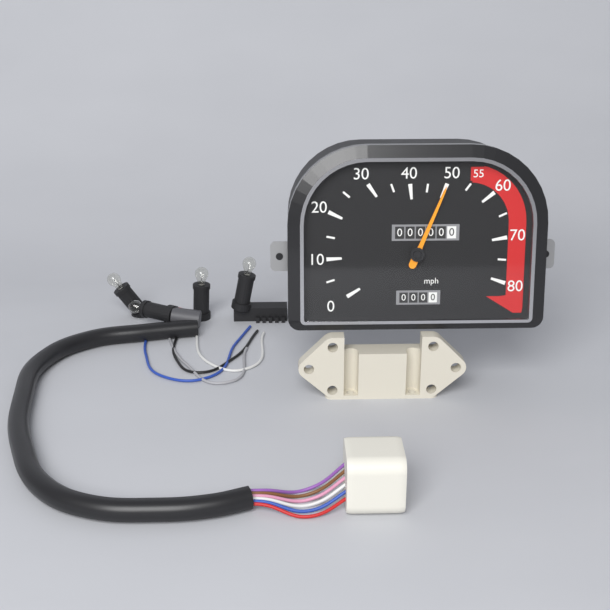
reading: 50 mph
